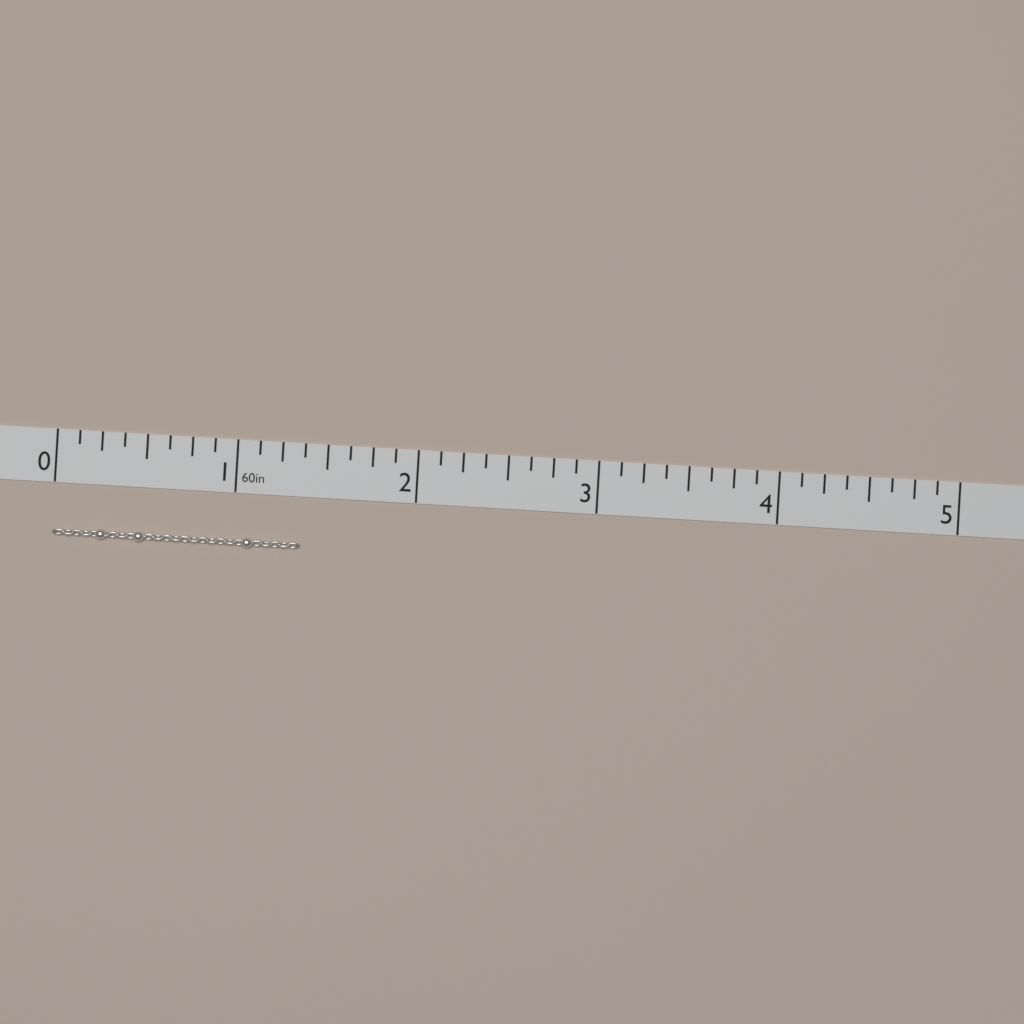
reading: 1.375 in
